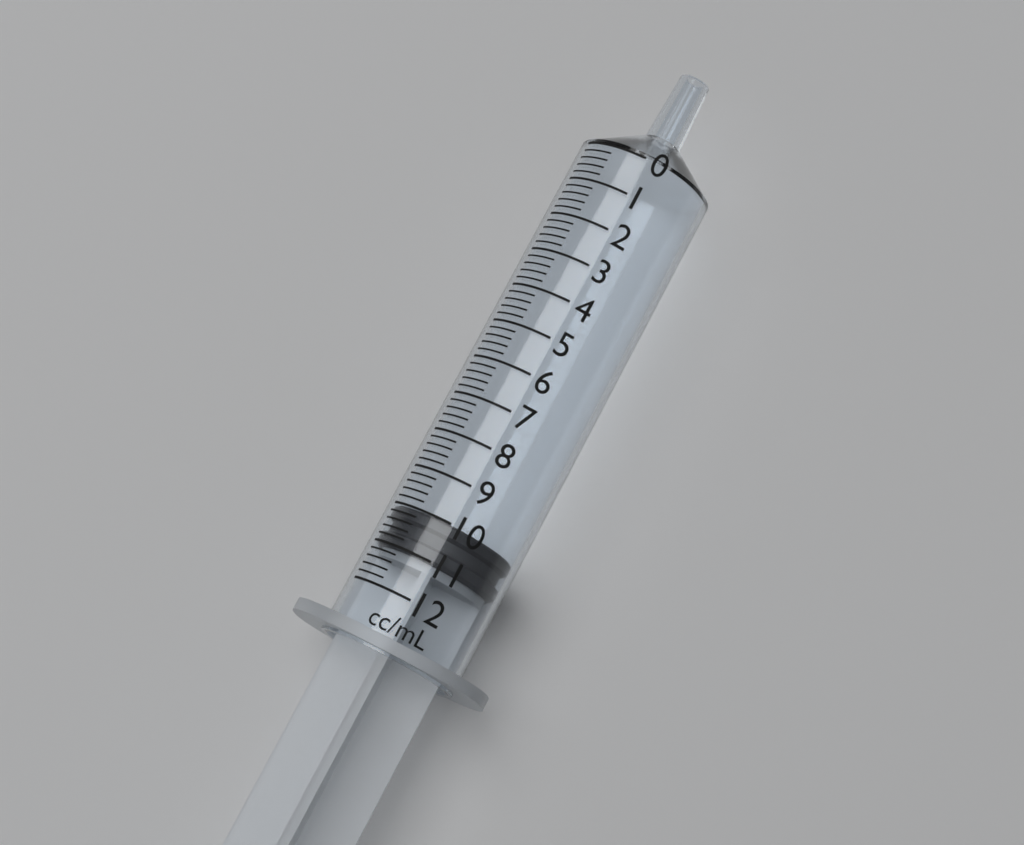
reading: 10.0 ml
